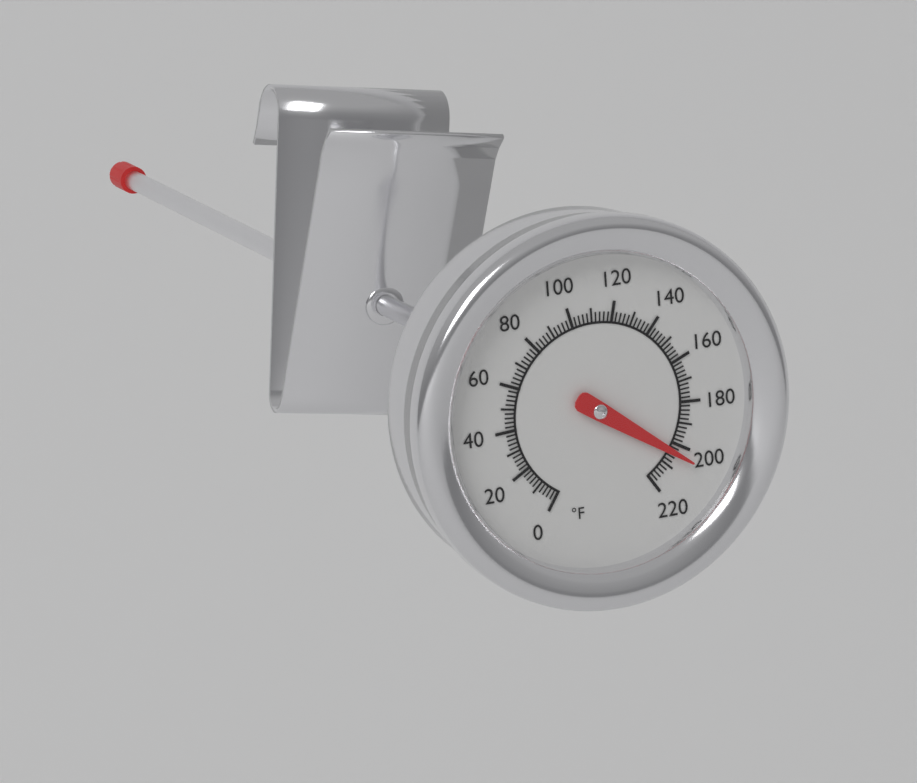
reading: 204 °F
